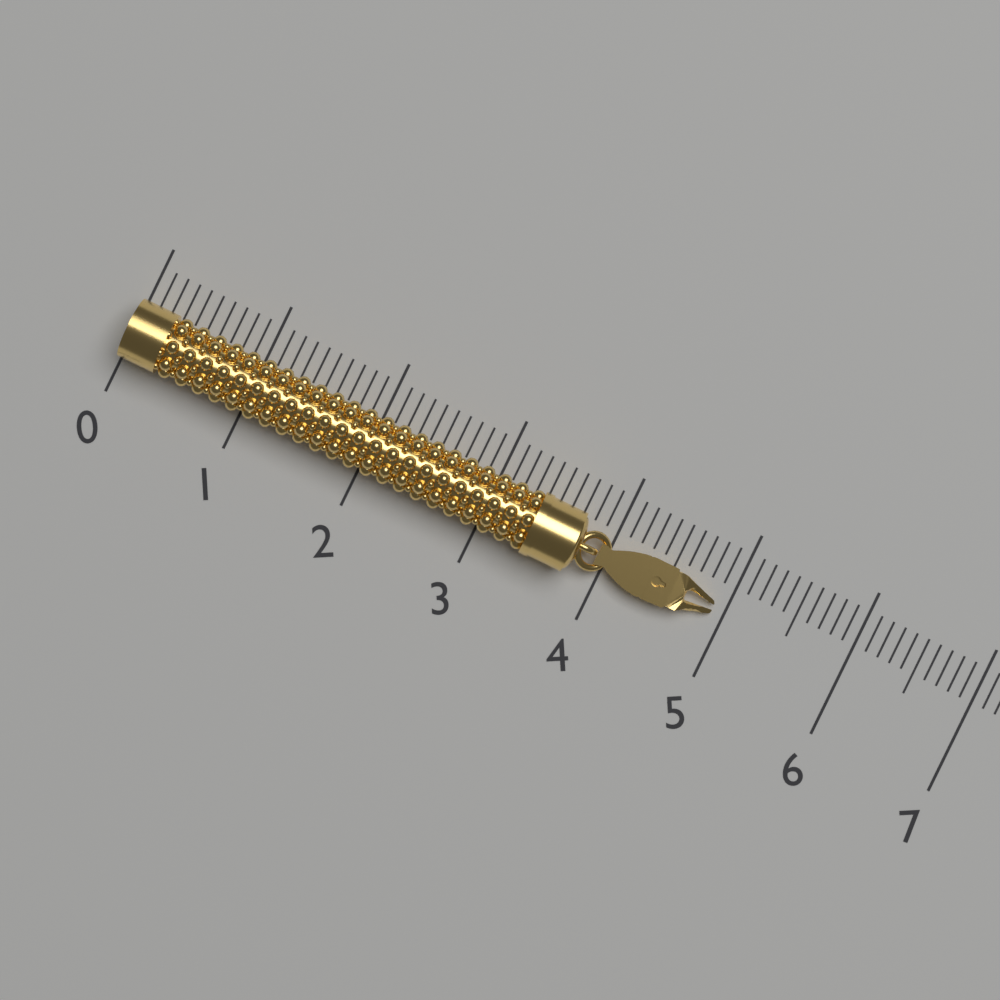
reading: 4.9 (no unit)
